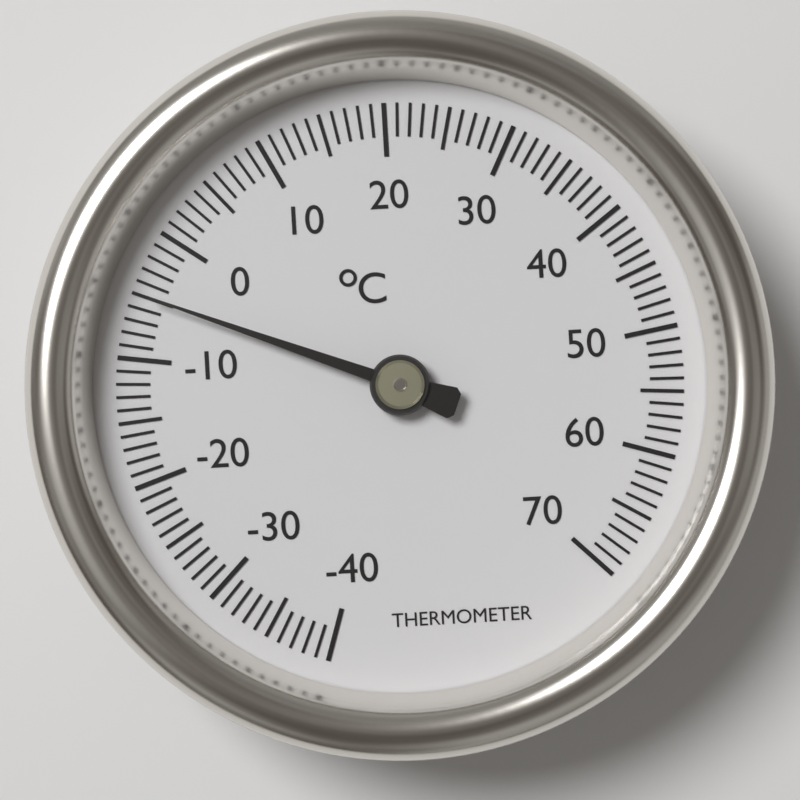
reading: -5 °C
